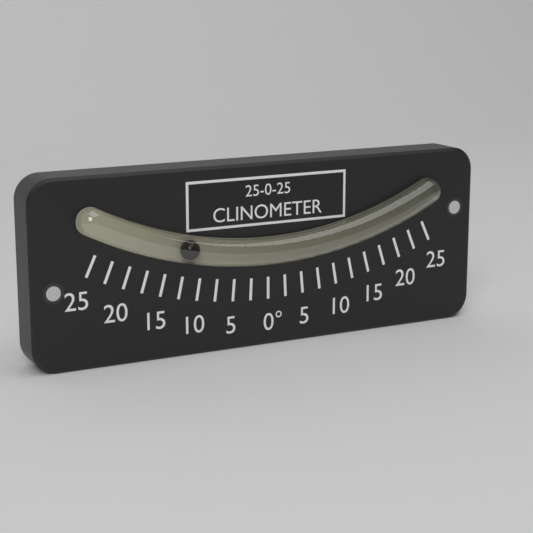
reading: -12.5 °
